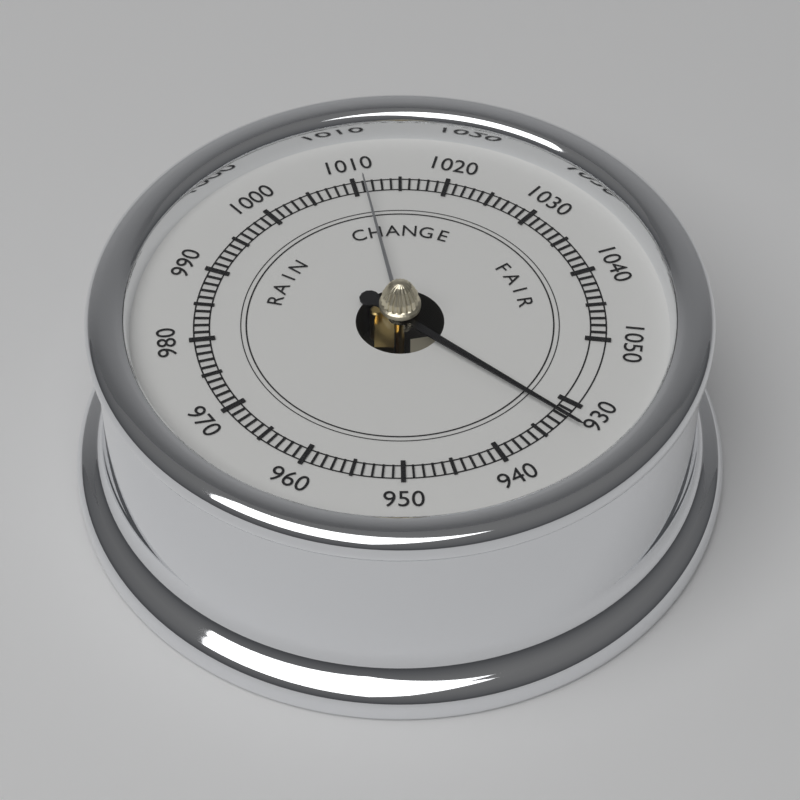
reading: 932 (no unit)
